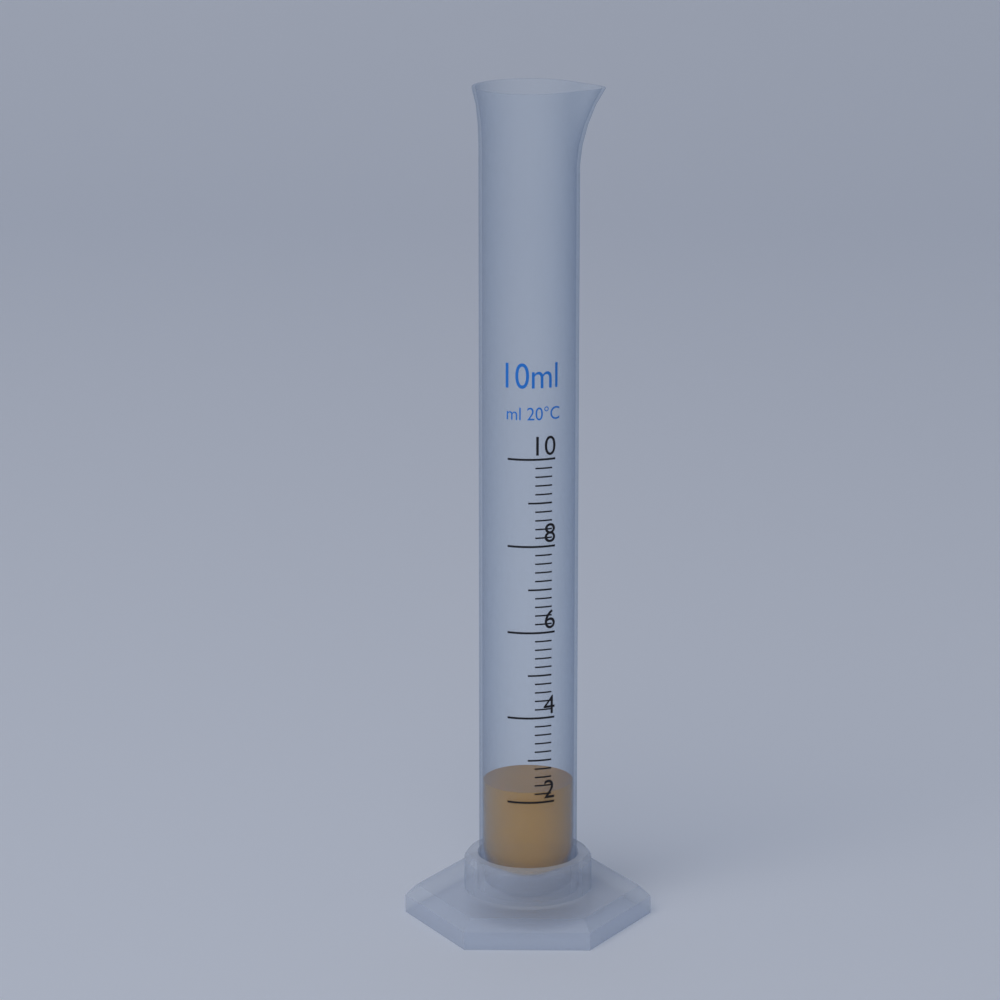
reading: 2.2 ml
